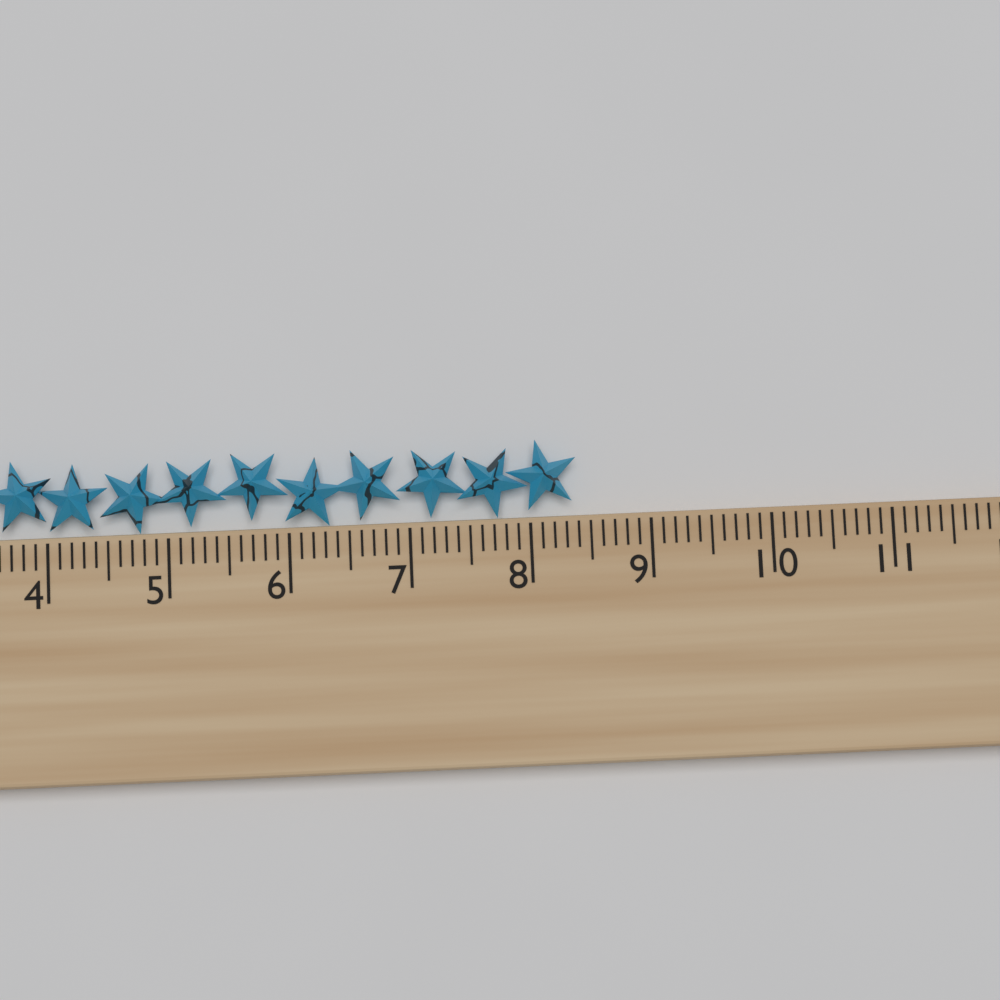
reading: 8.4 cm
